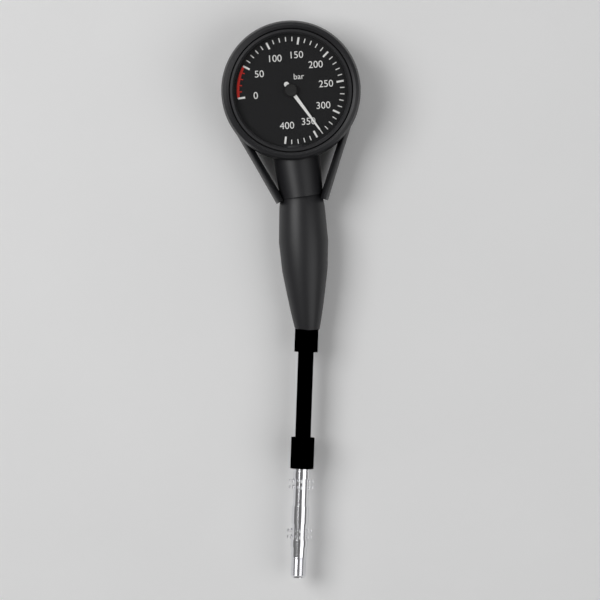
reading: 340 bar
